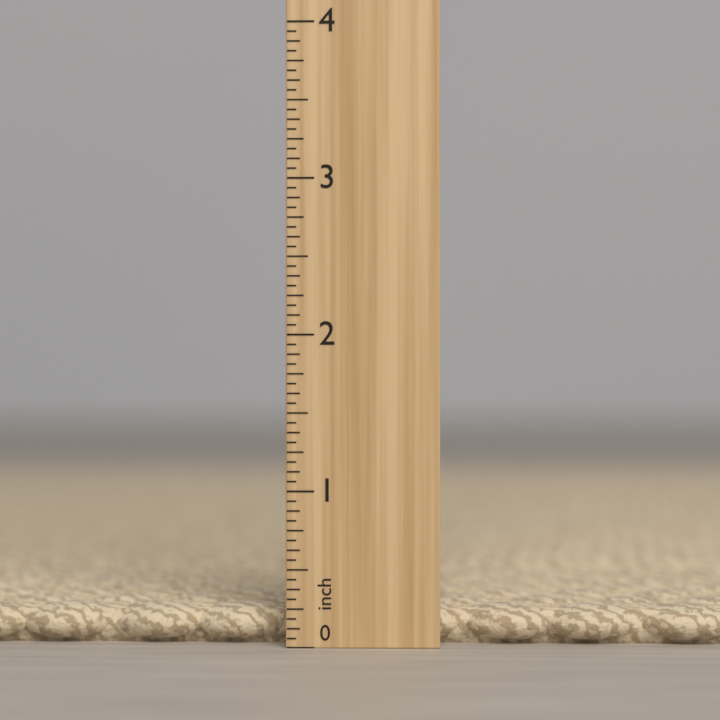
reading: 0.2500 in
